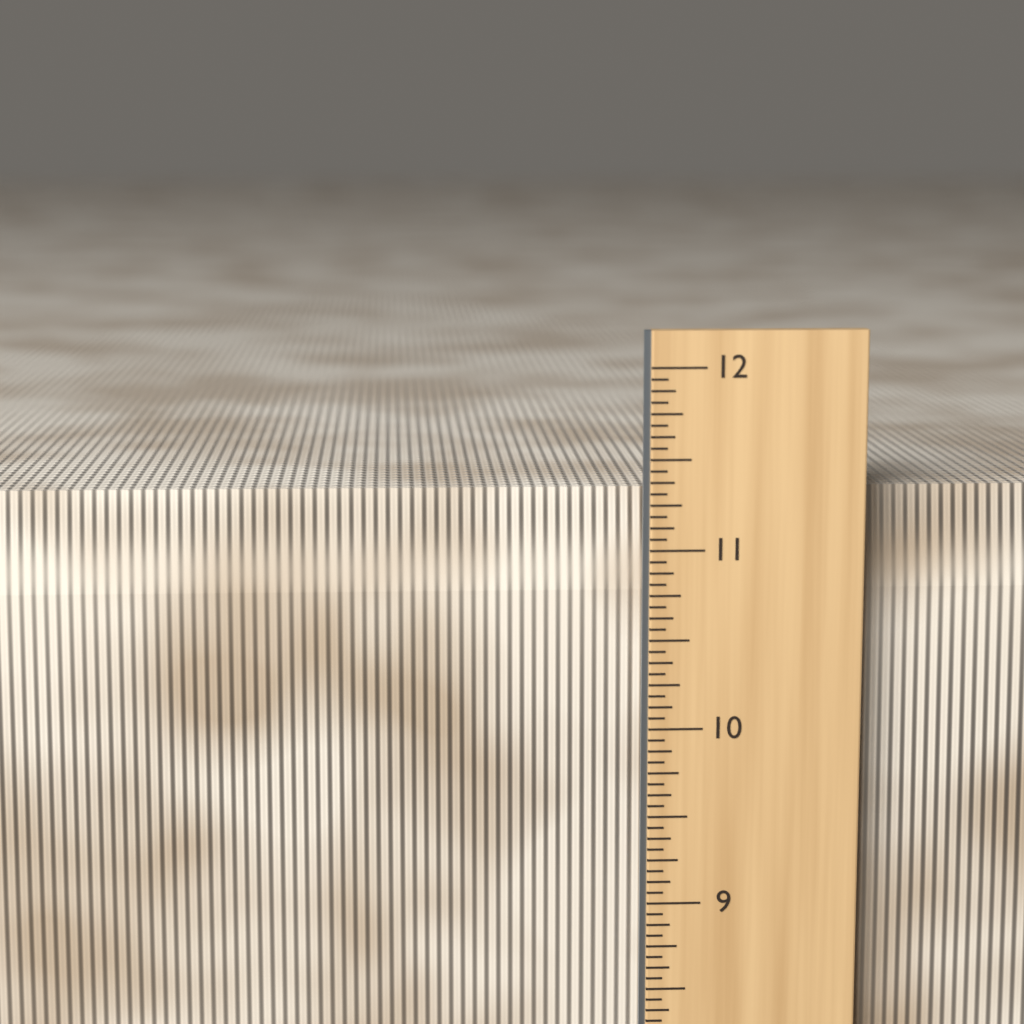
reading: 11.3125 in
